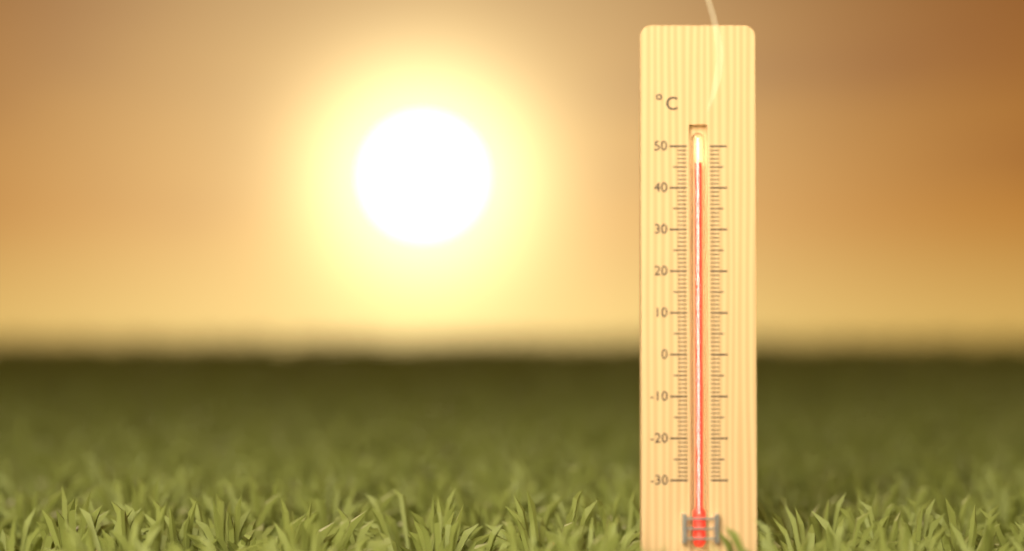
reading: 46 °C
